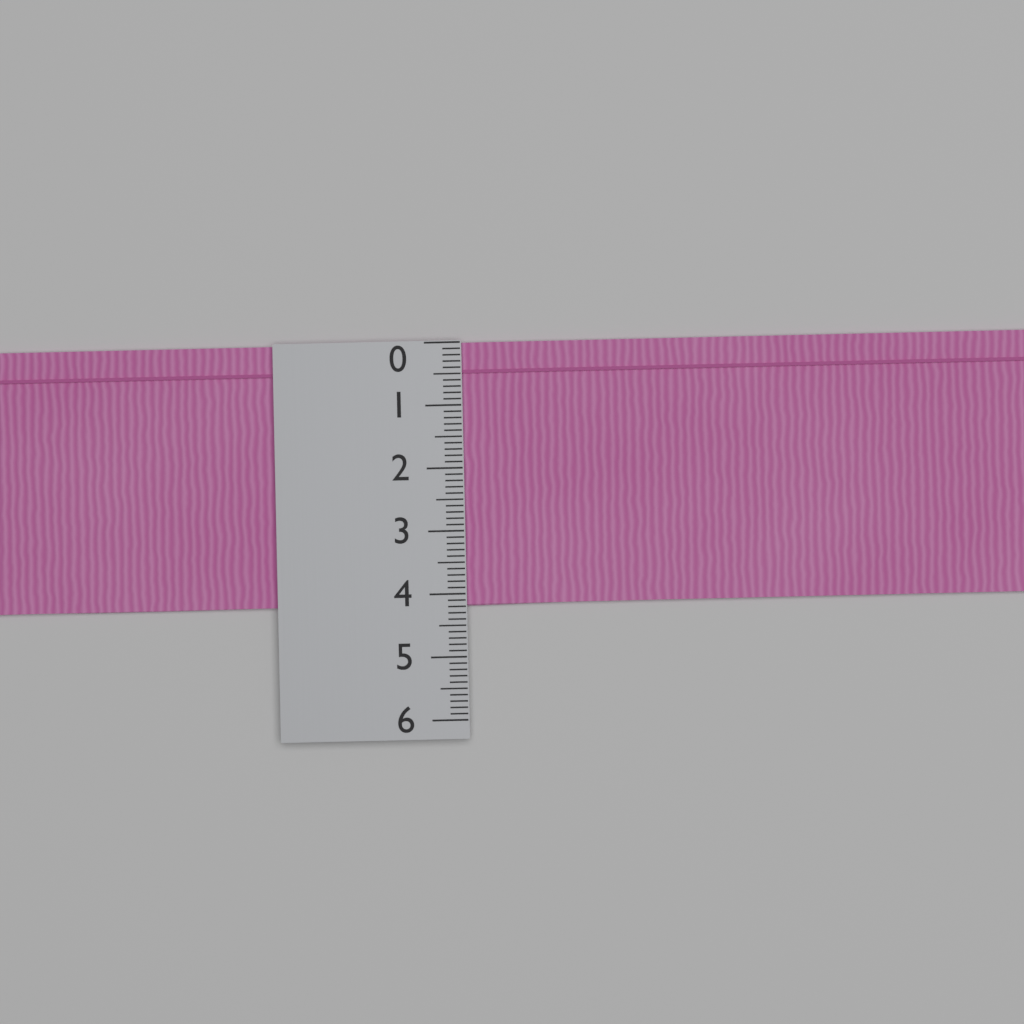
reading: 4.2 (no unit)
